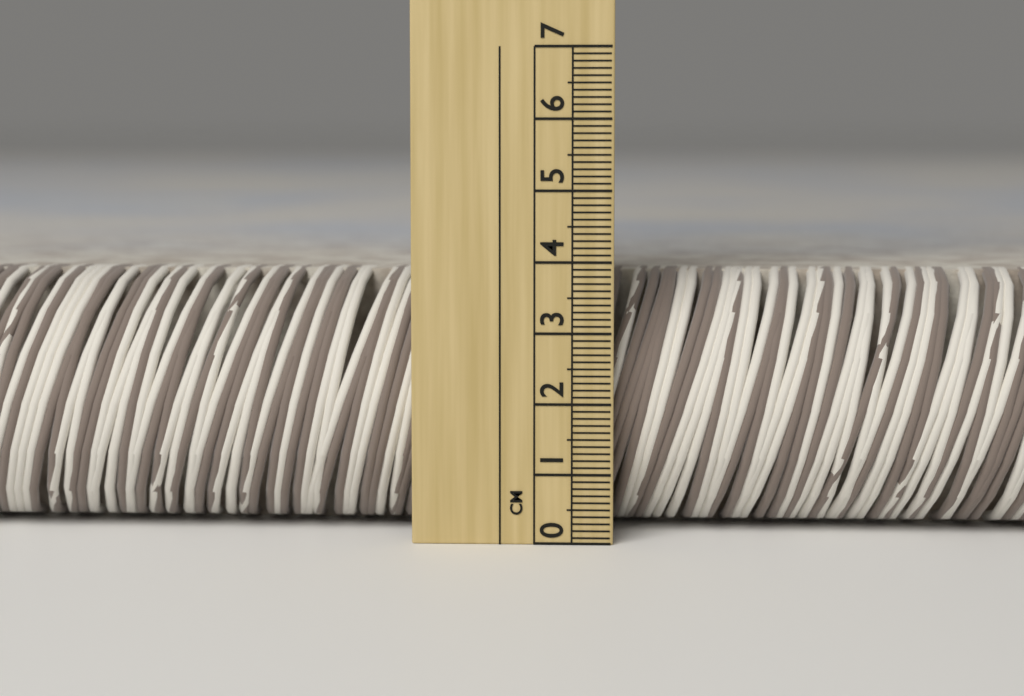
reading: 3.8 cm
